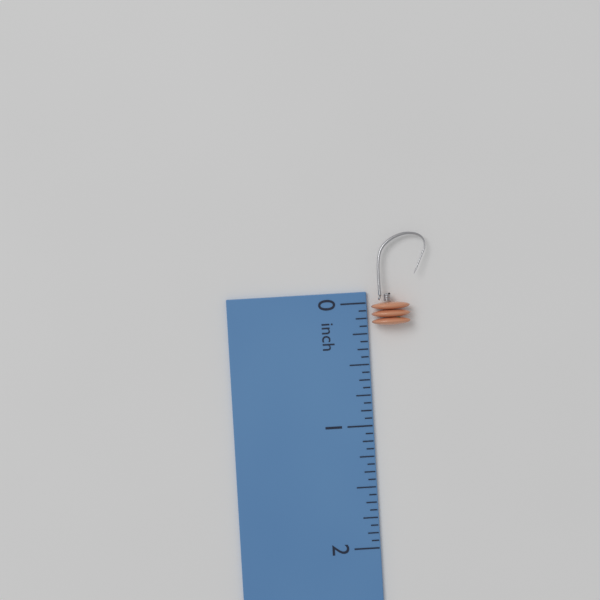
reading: 0.1875 inch
